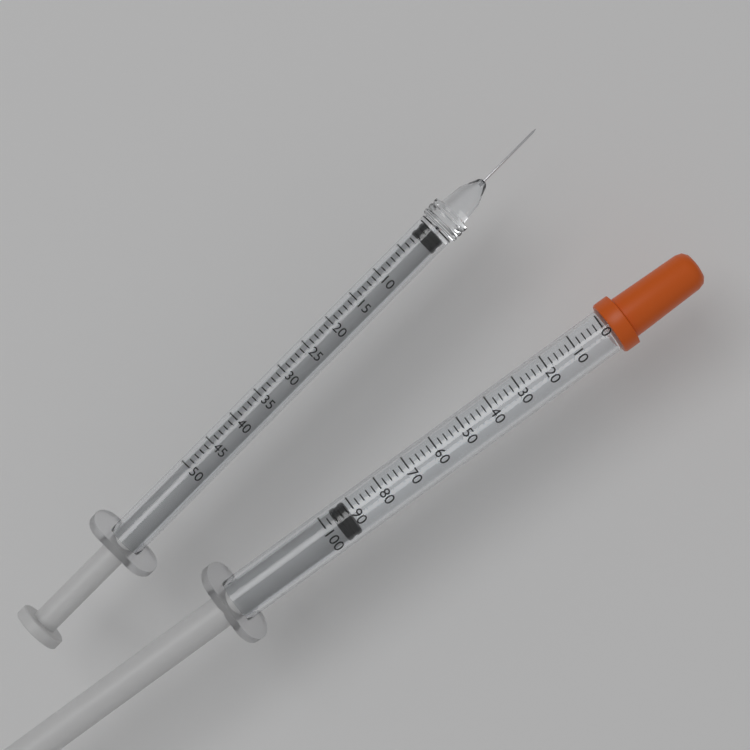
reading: 92 (no unit)
